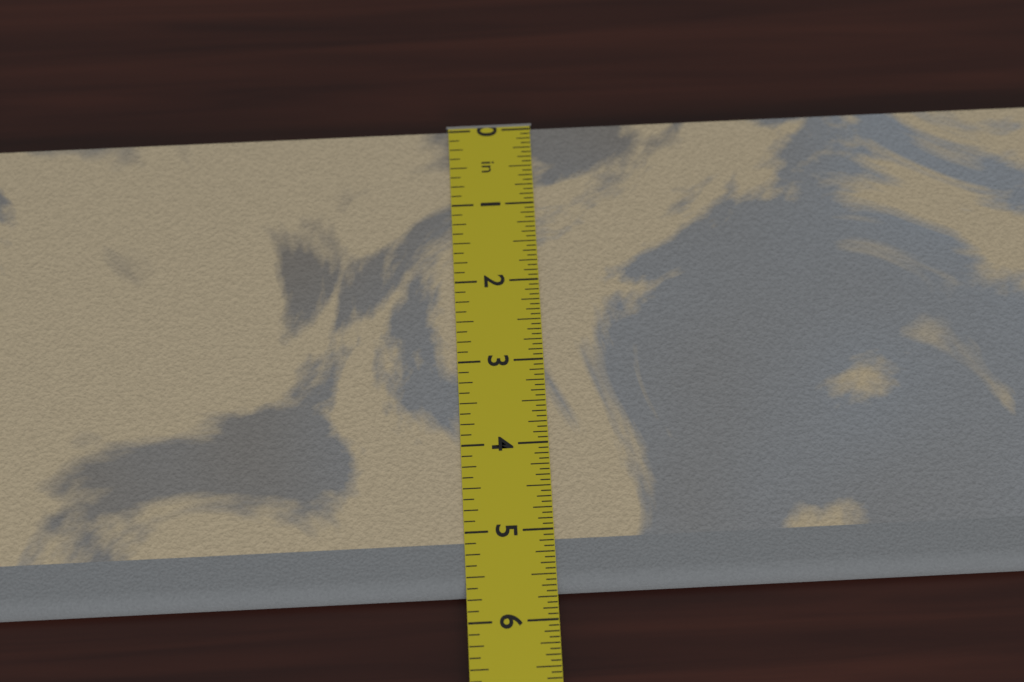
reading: 5.6875 in
